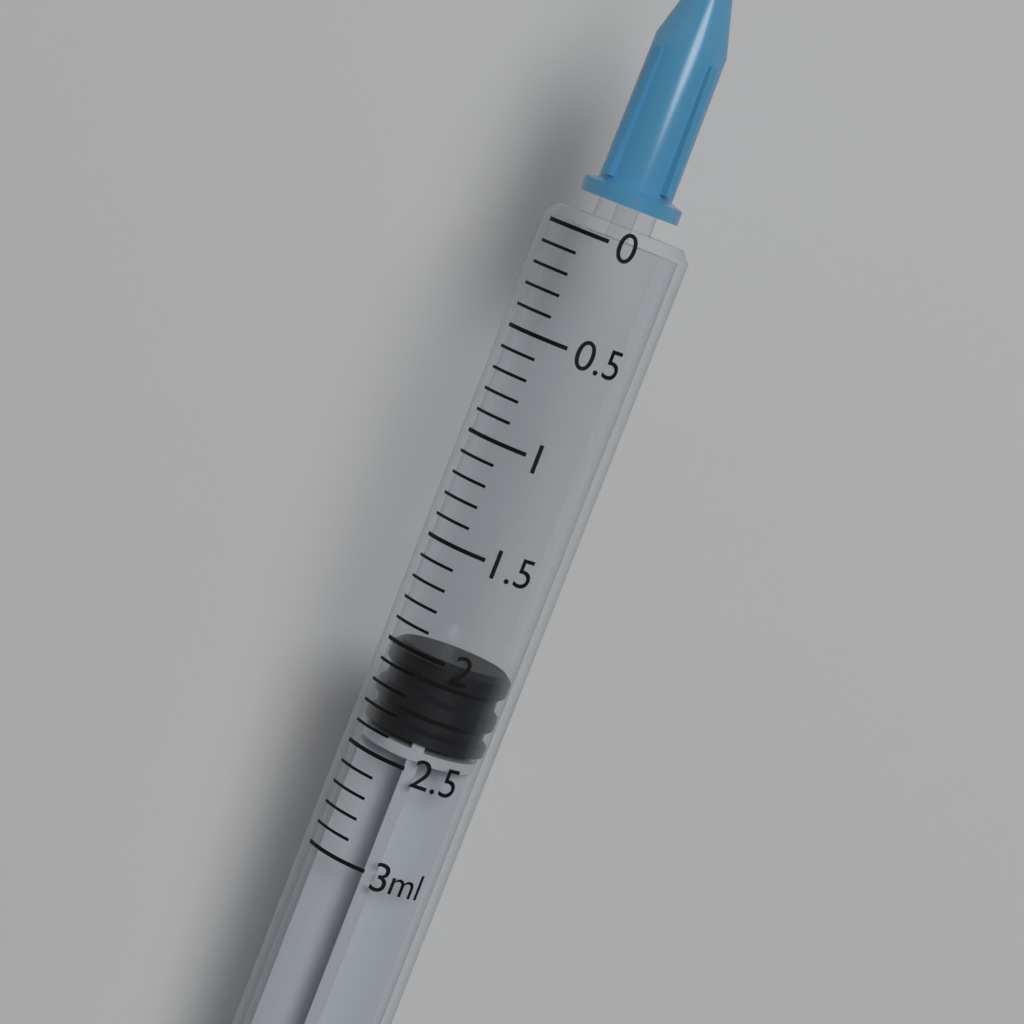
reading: 2.0 ml
